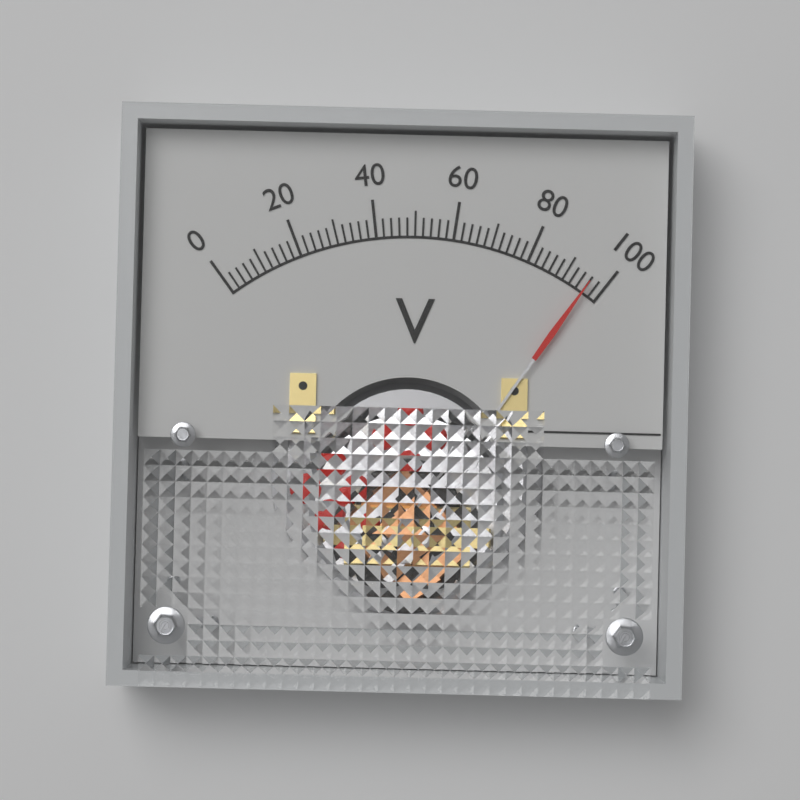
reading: 96 V
